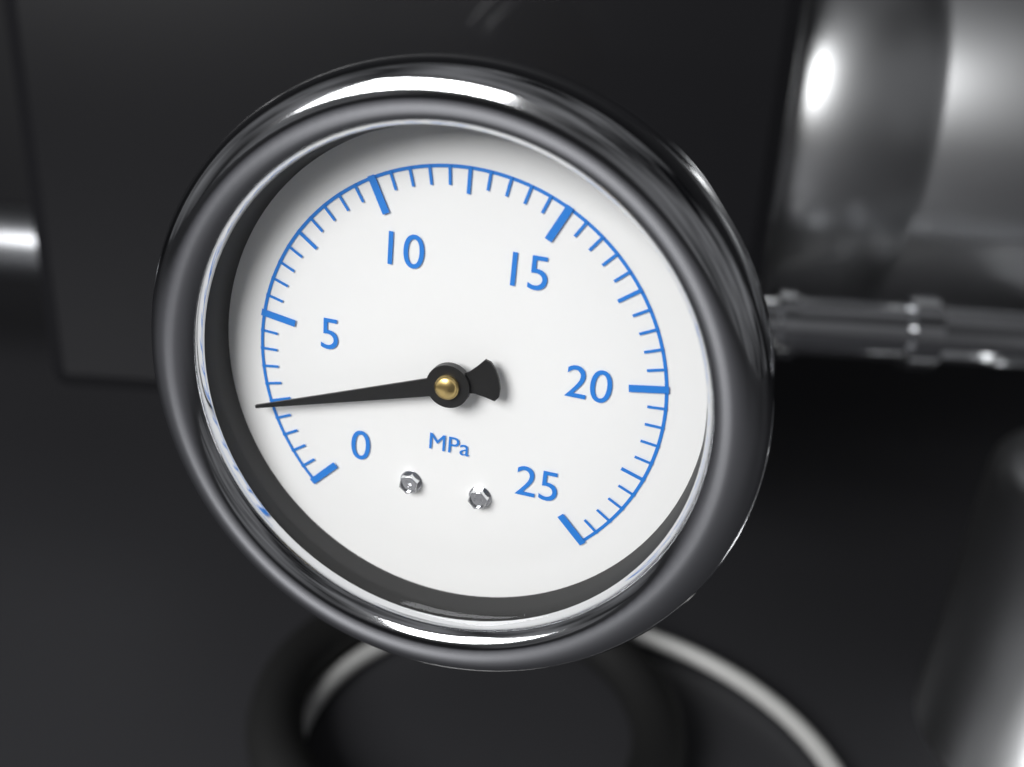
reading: 2.5 MPa
